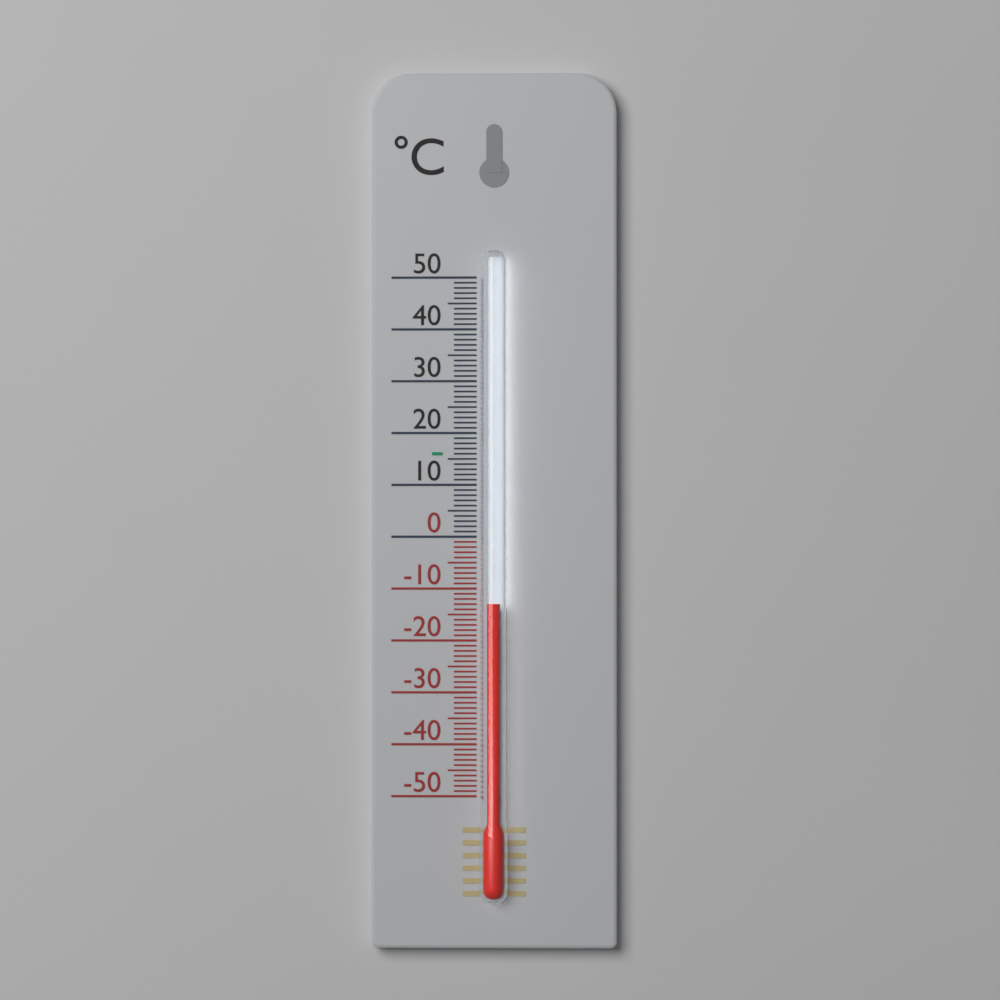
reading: -13 °C
